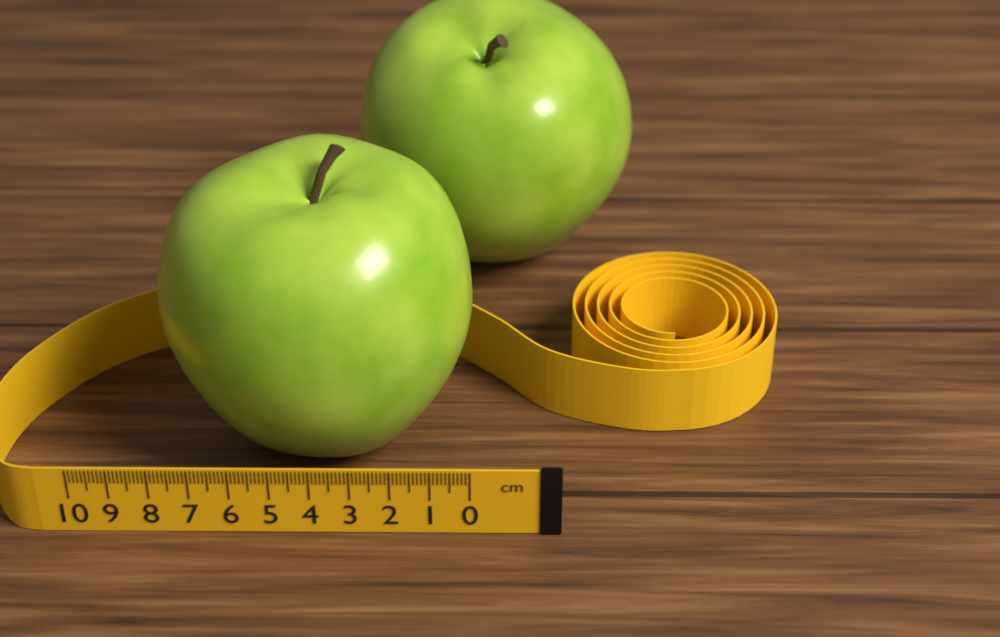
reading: 8.1 cm
